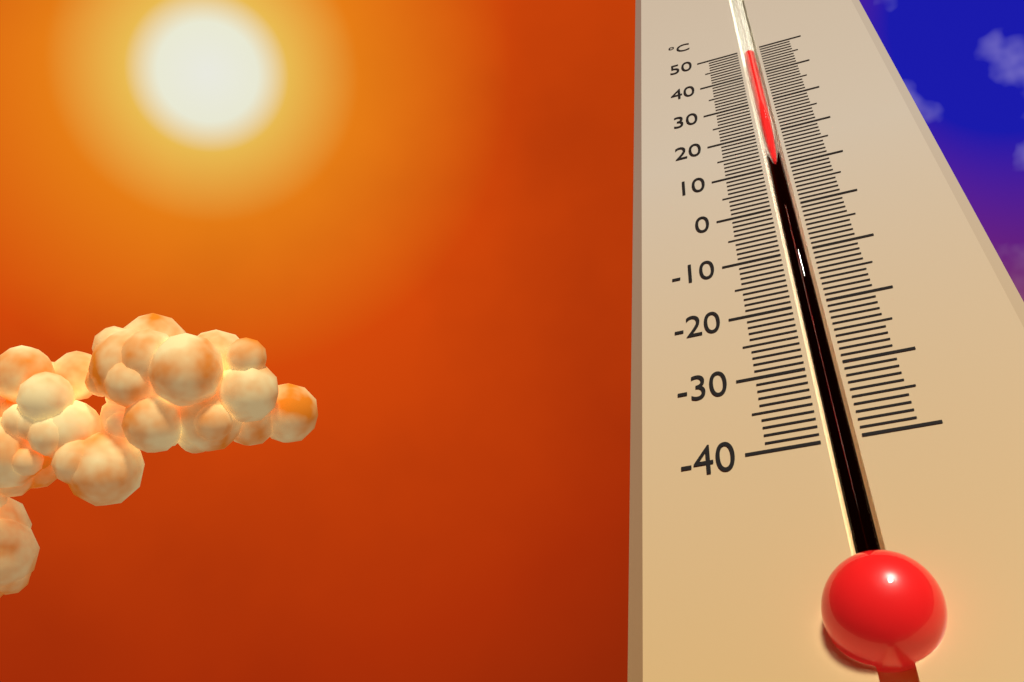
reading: 49 °C
